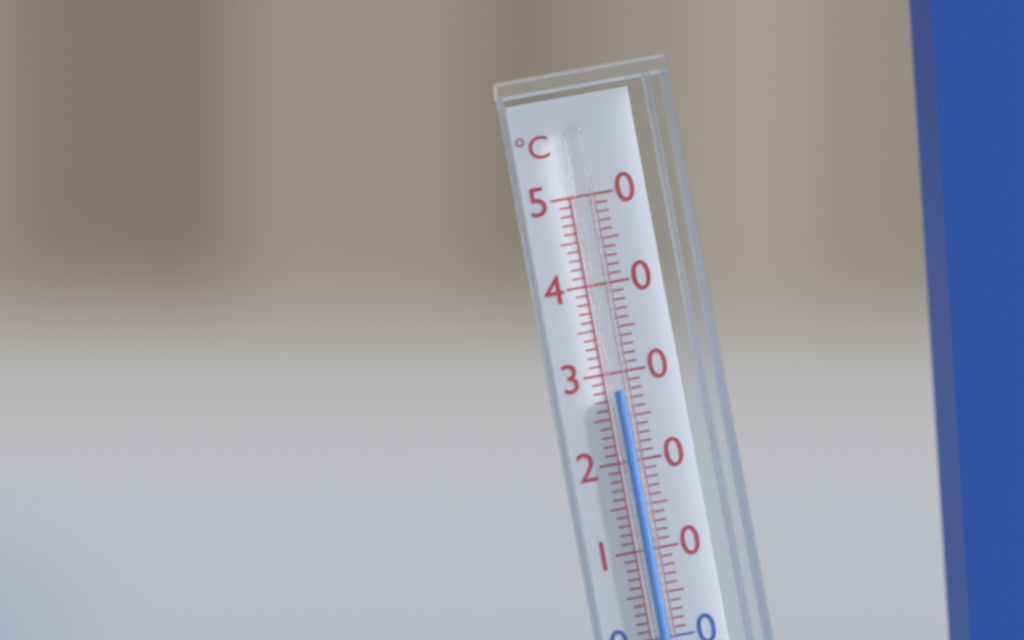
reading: 28 °C
